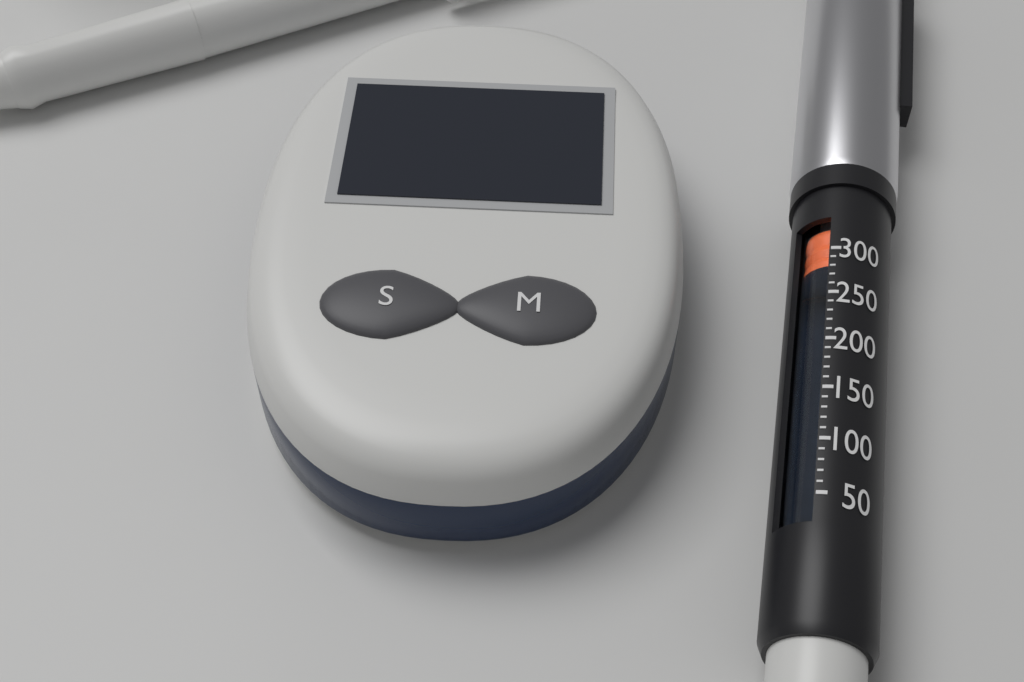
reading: 290 (no unit)
